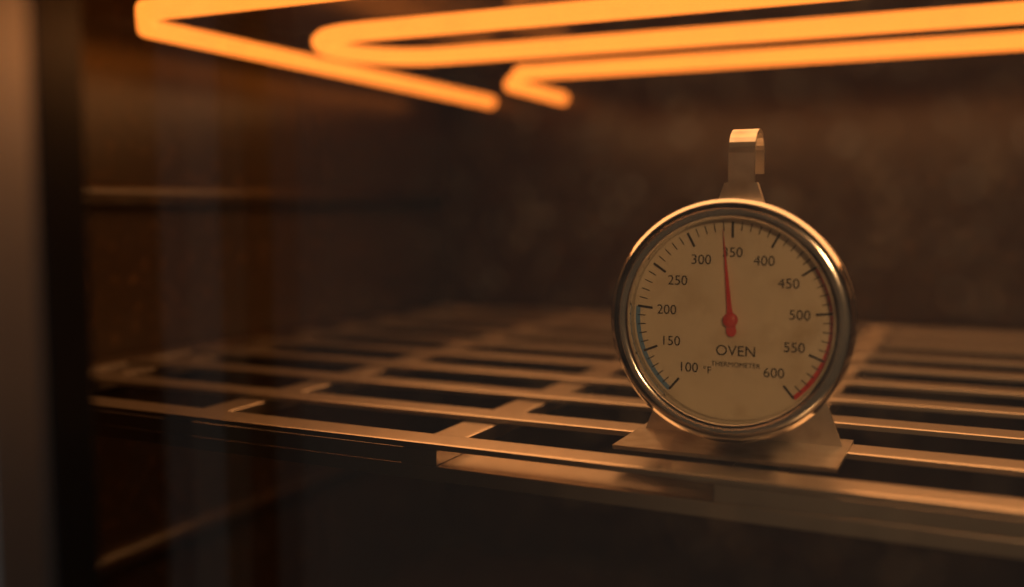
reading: 340 °F
